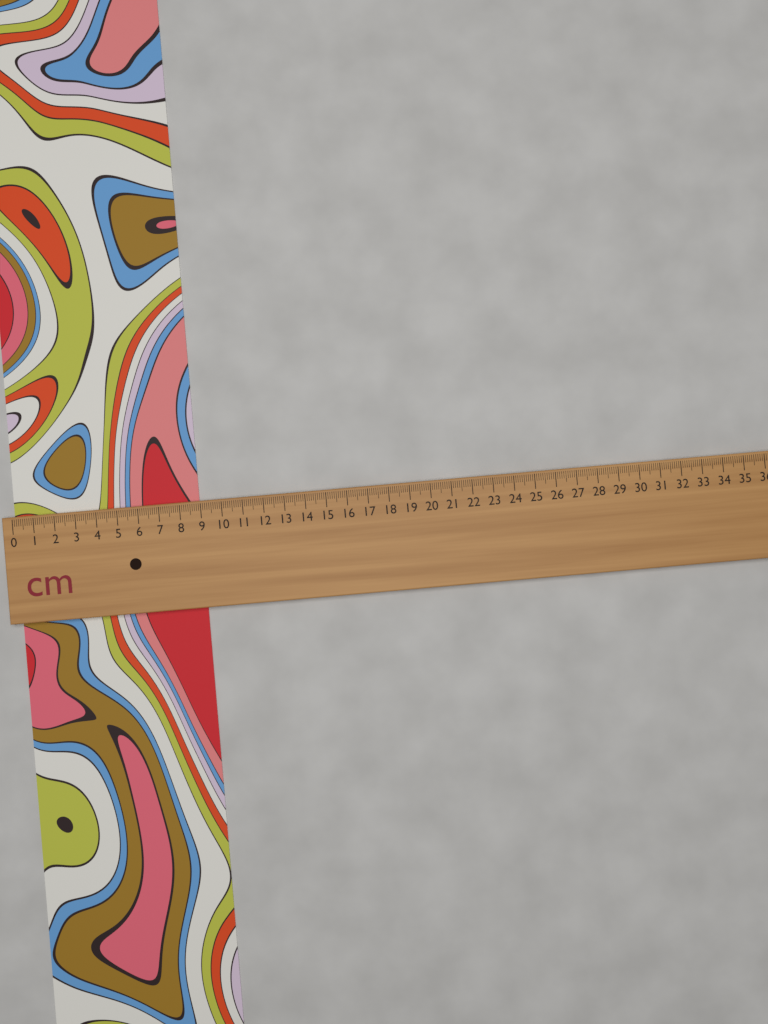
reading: 8.9 cm
